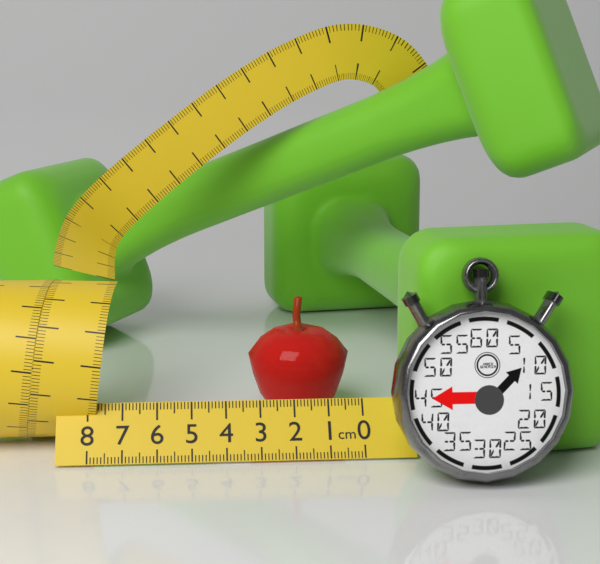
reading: 3.2 cm
